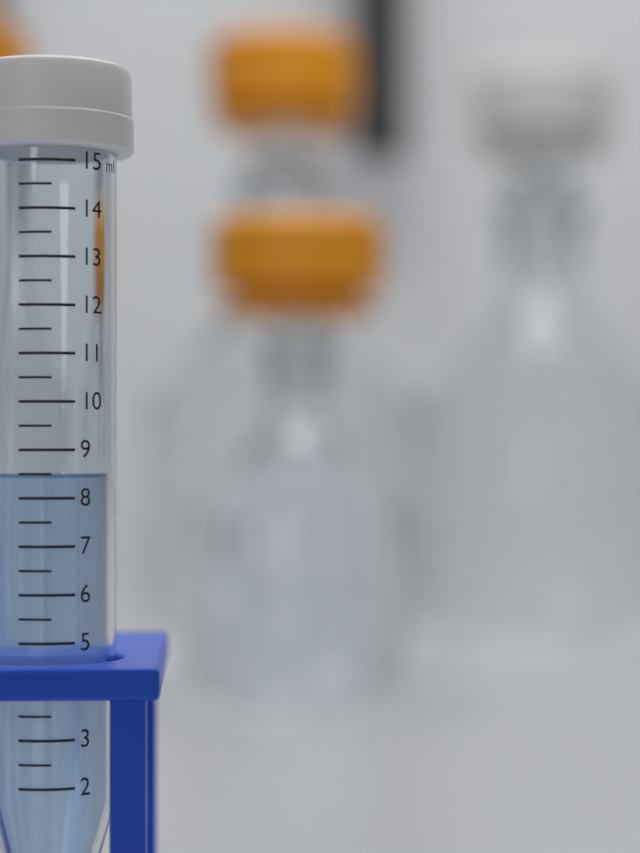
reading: 8.5 ml
